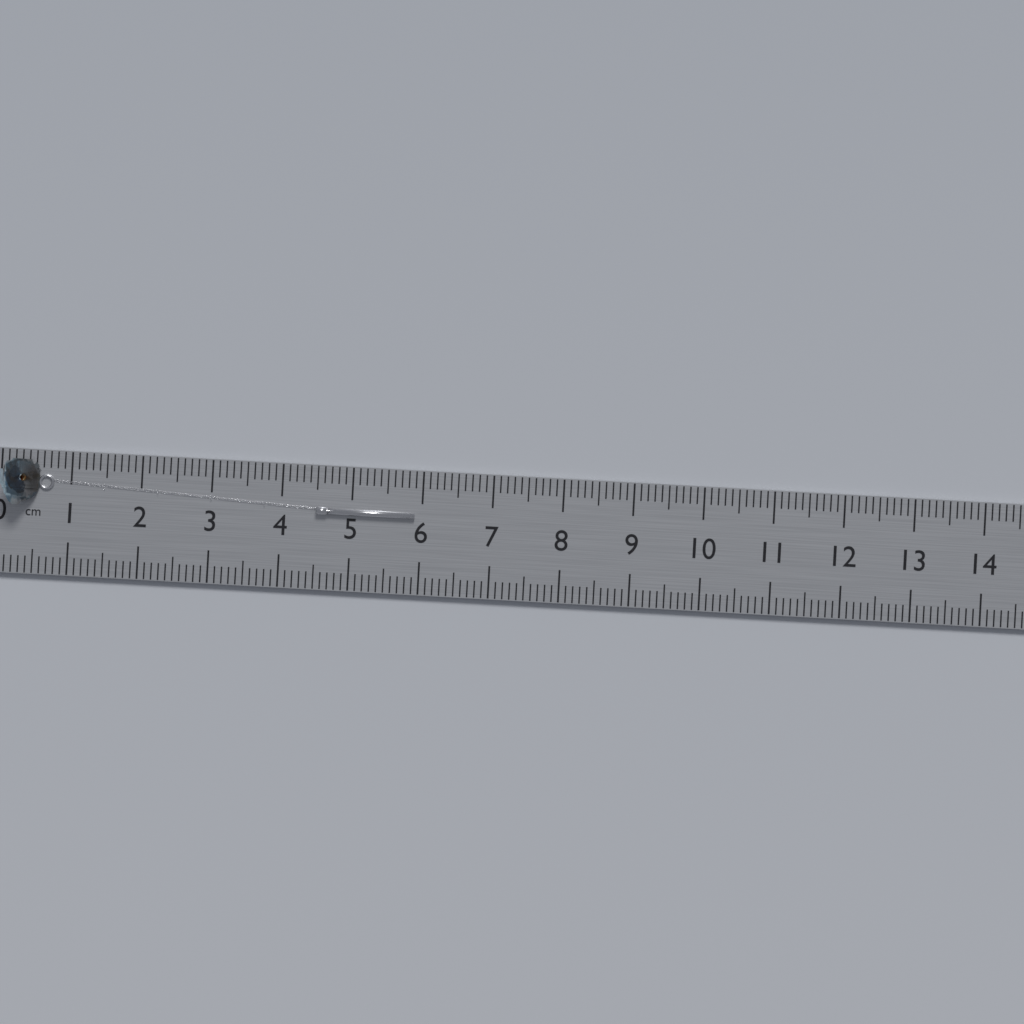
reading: 5.9 cm
